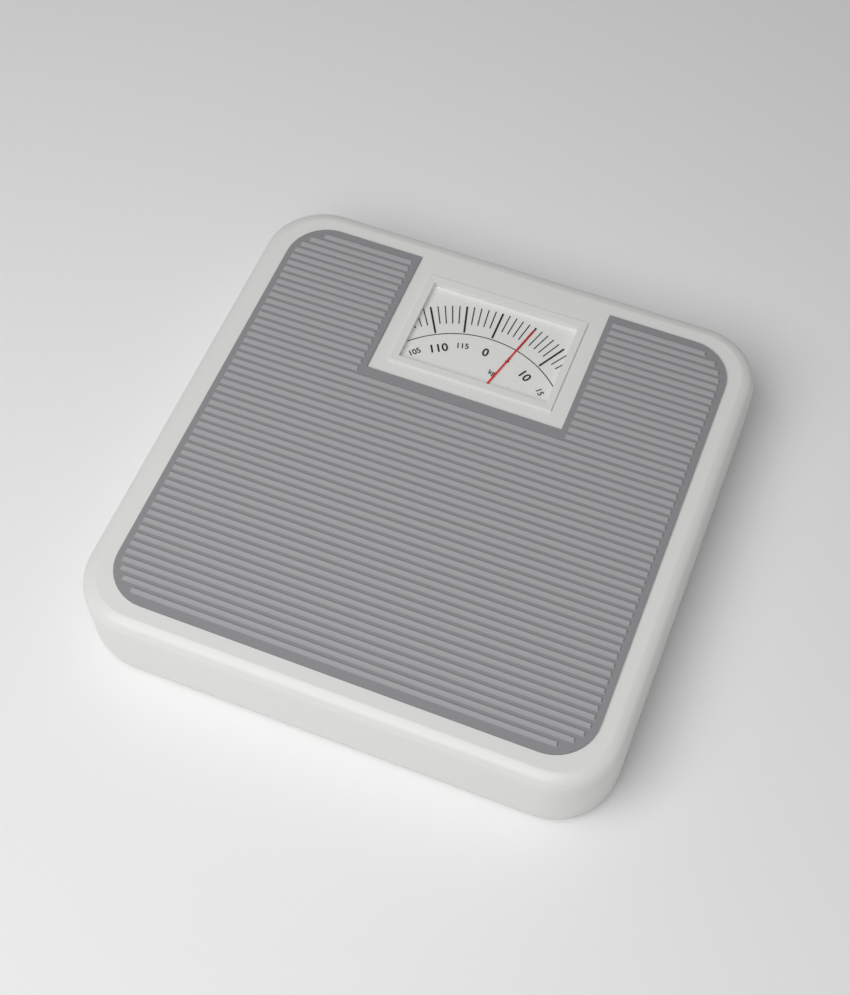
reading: 5 kg
